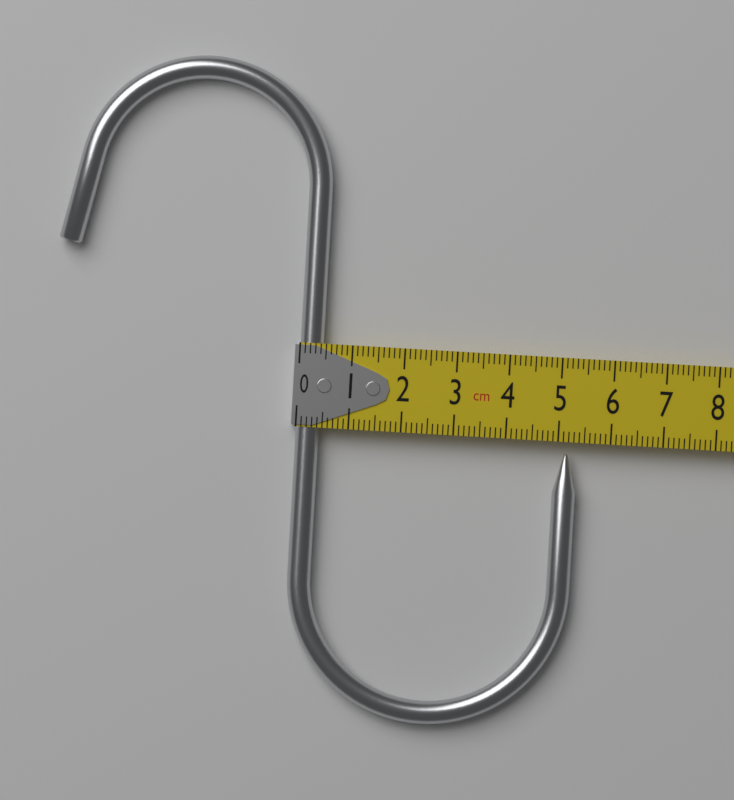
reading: 5.4 cm
